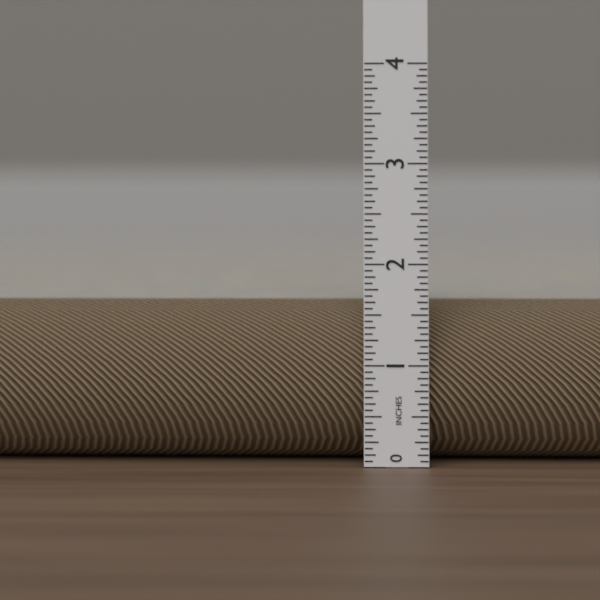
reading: 1.6250 in
